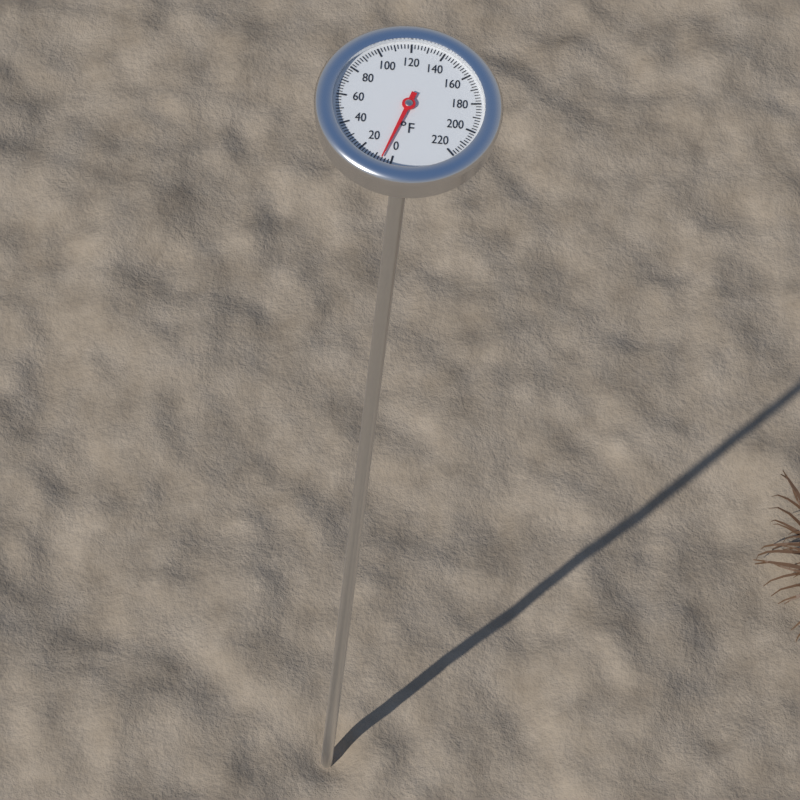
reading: 6 °F
